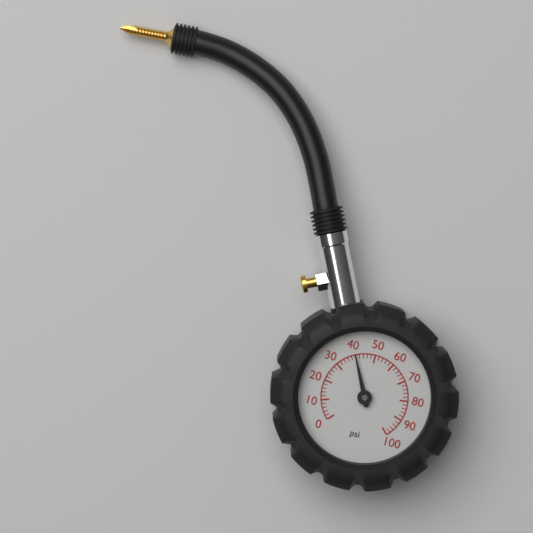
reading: 40 psi
